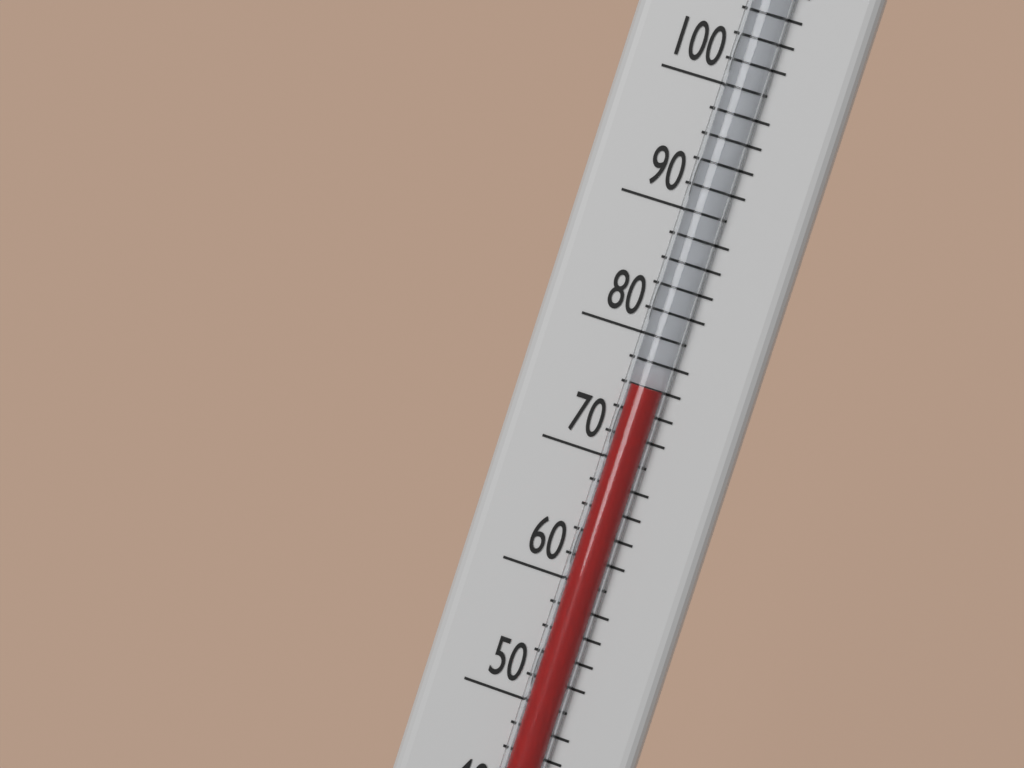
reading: 76 °F
